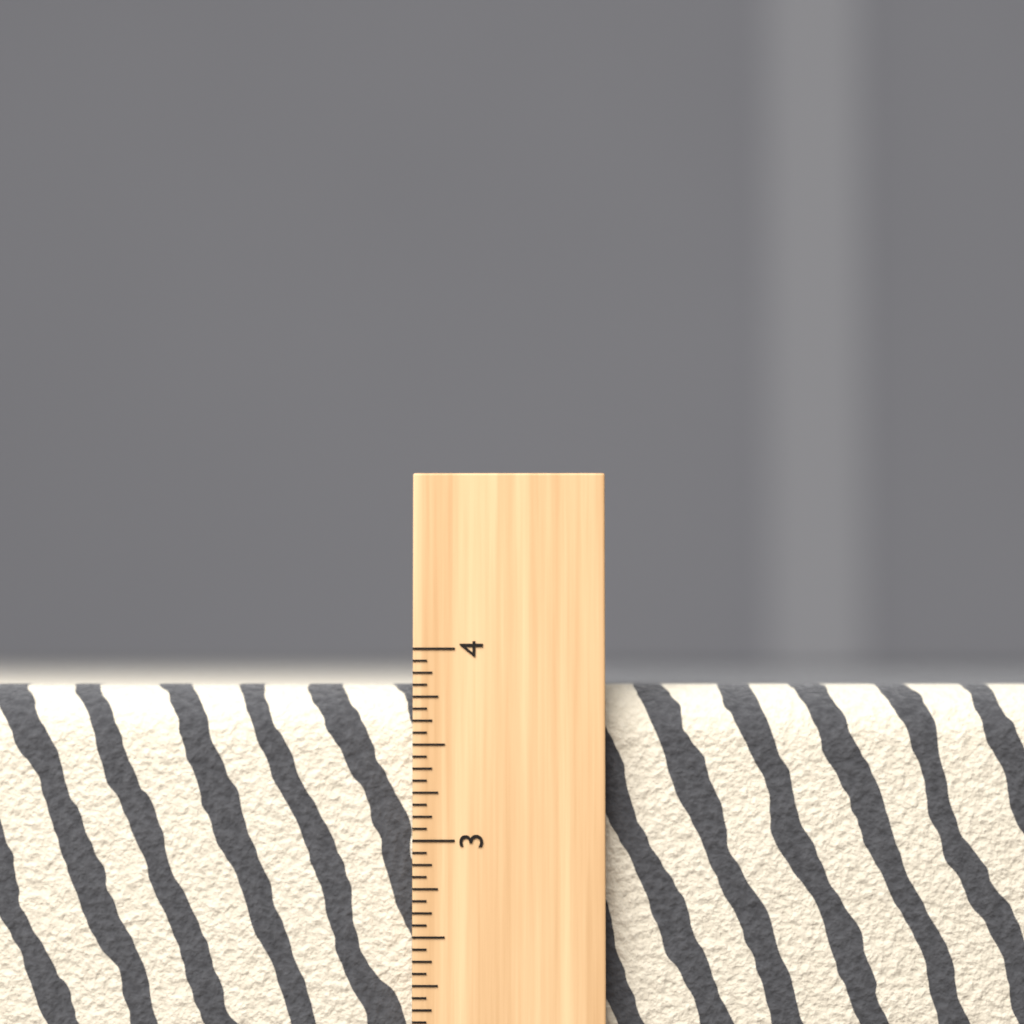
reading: 3.8125 inch
